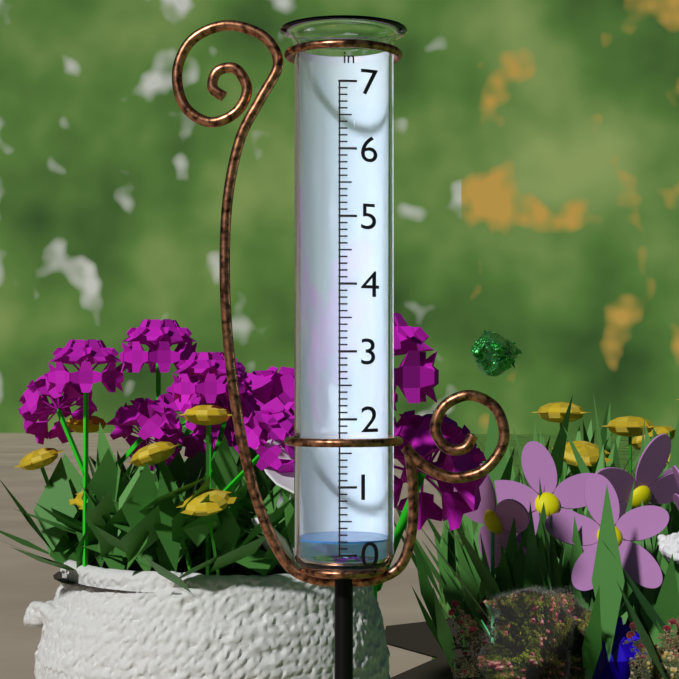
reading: 0.2 in
